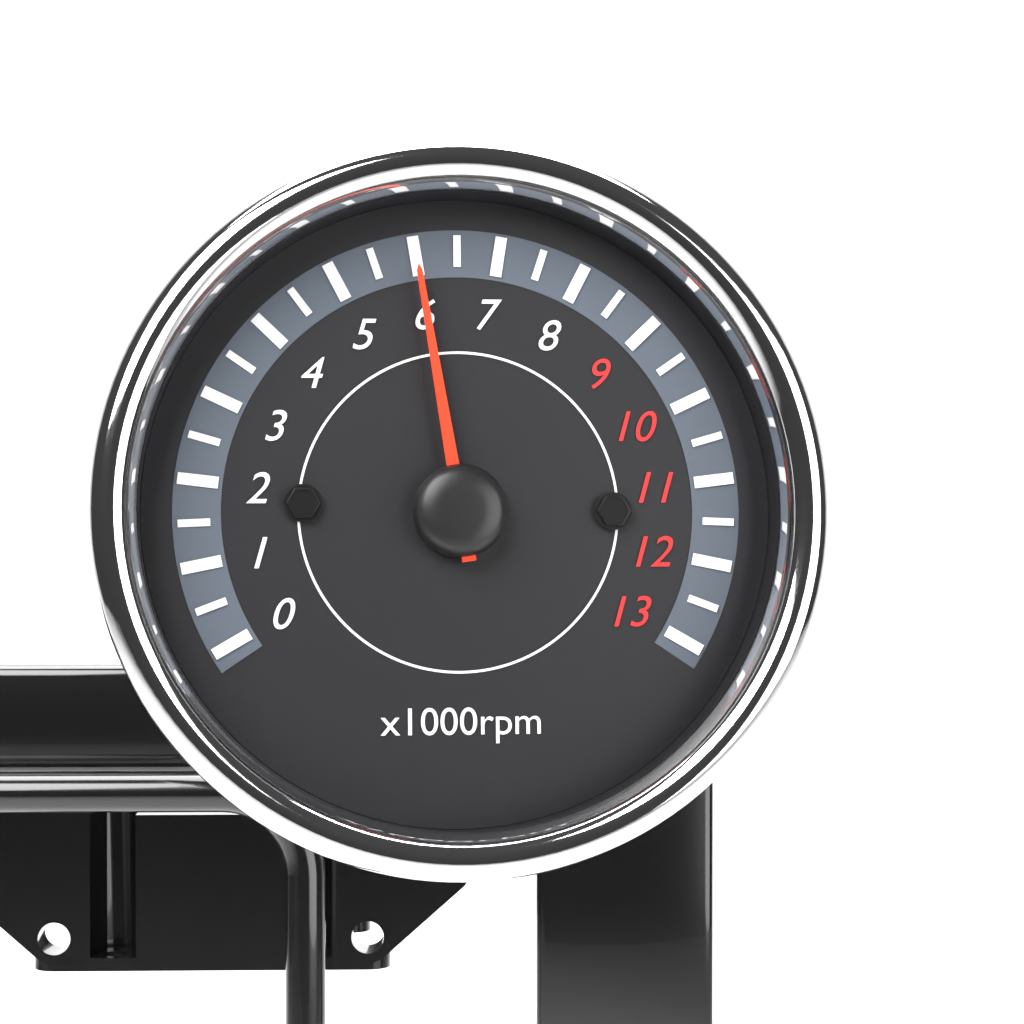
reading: 6000 rpm
